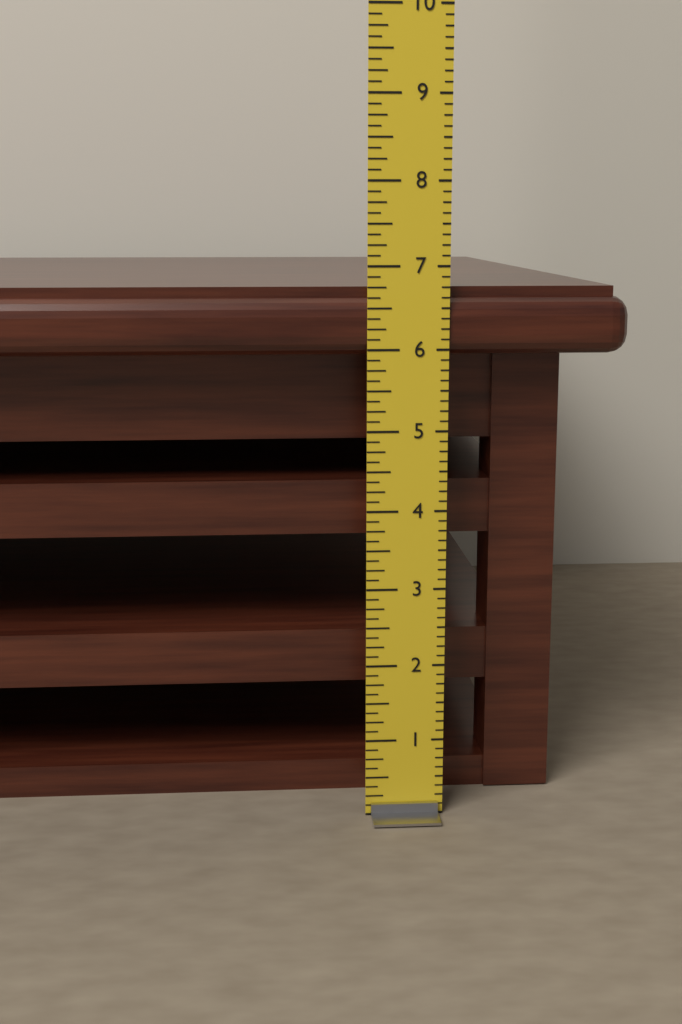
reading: 6.750 in
